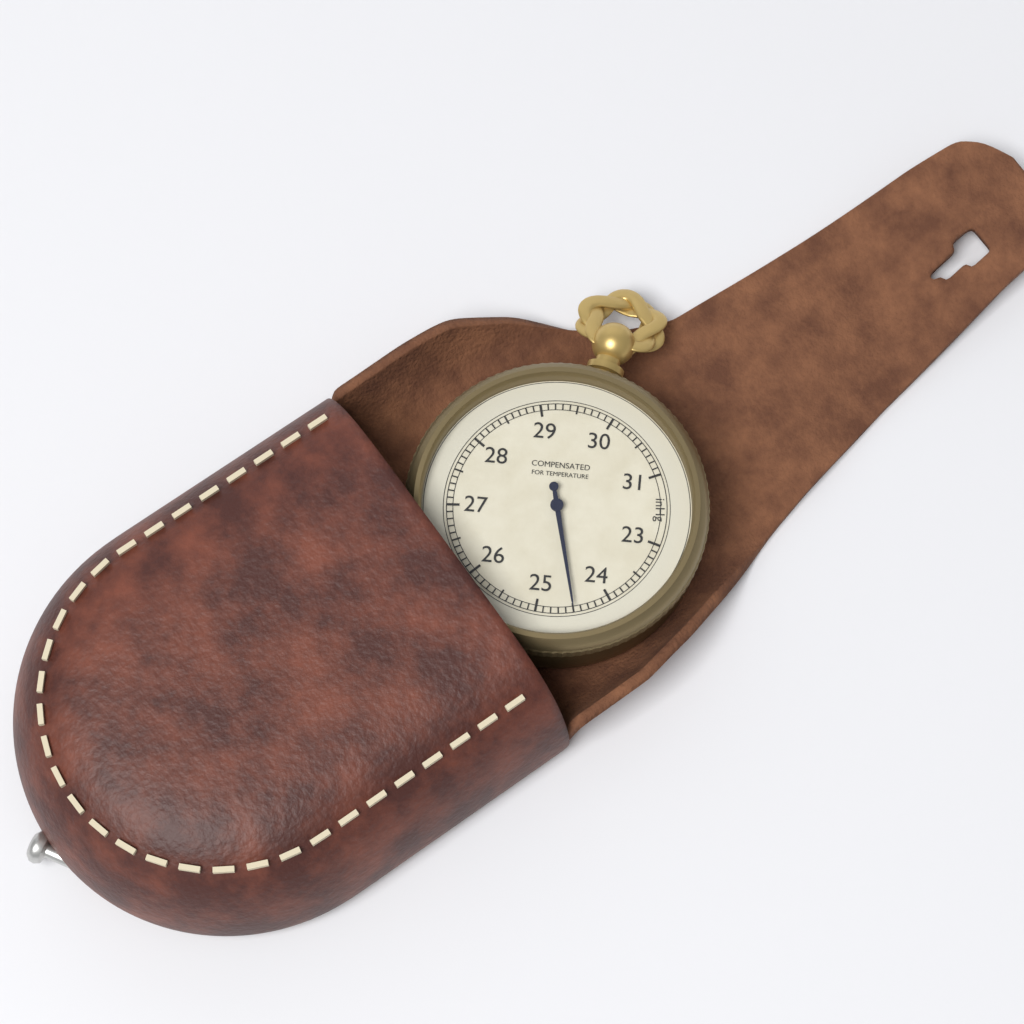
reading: 24.5 inHg
